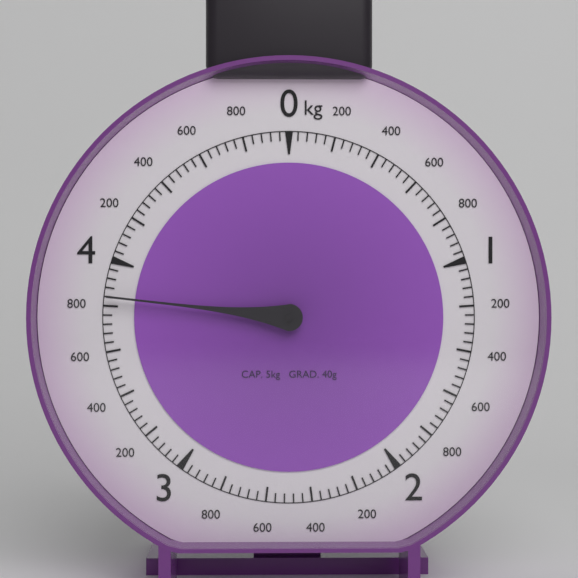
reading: 3.84 kg
